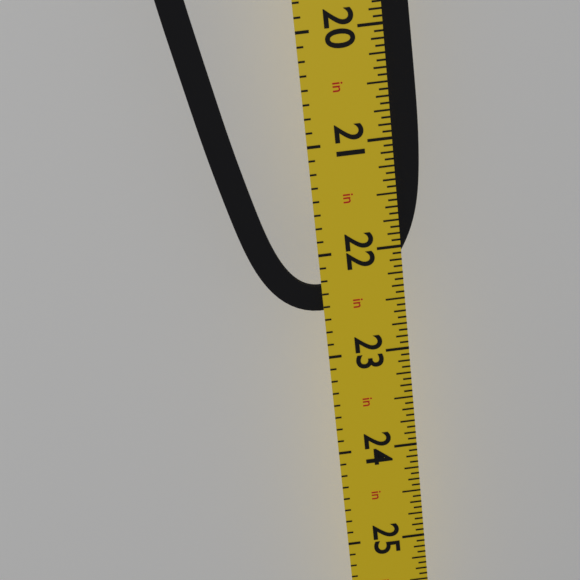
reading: 22.5625 in
